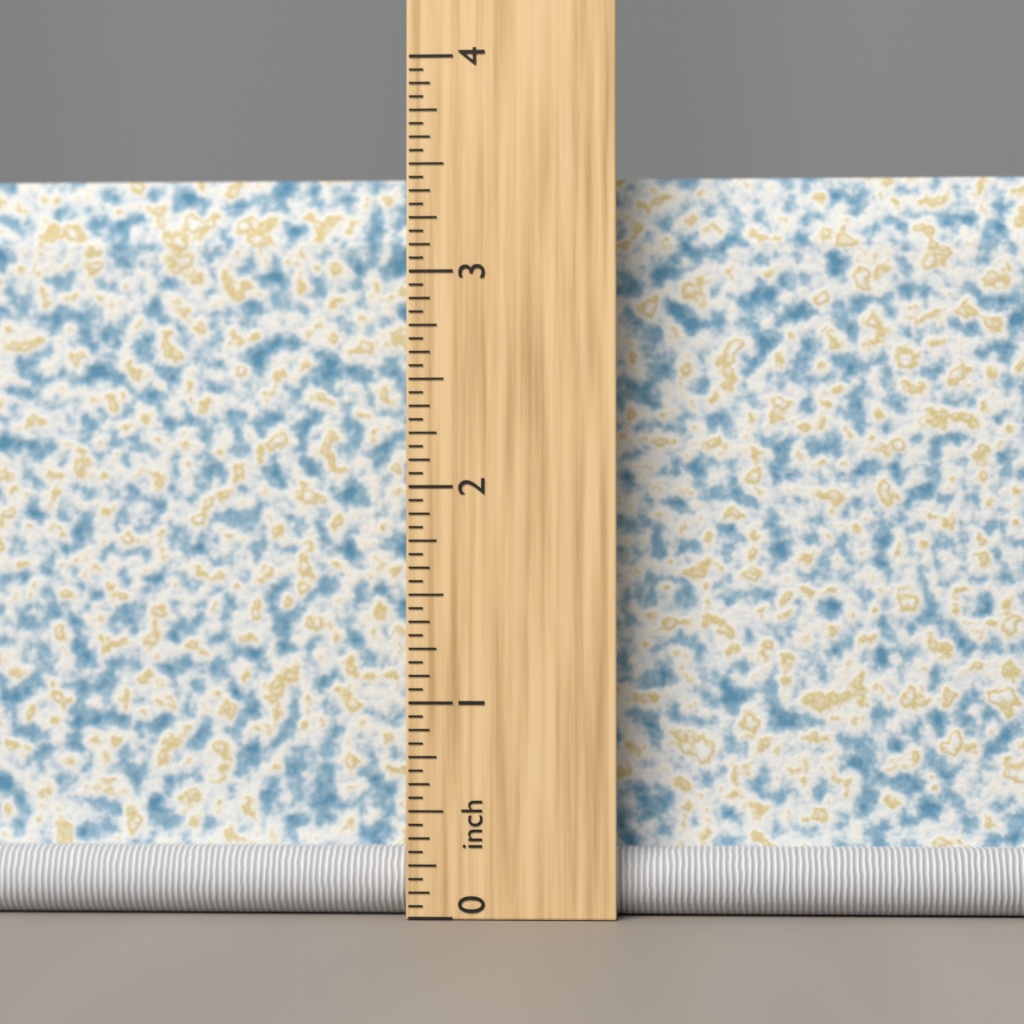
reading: 3.5000 inch
